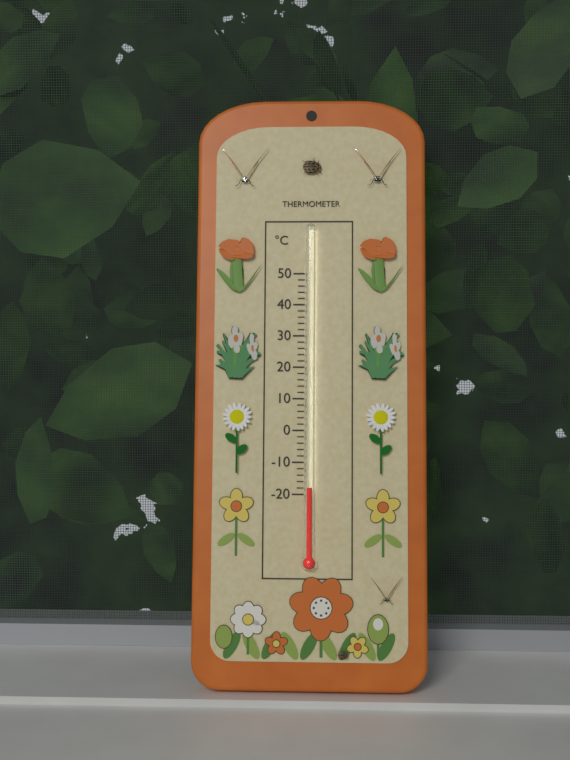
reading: -18 °C
